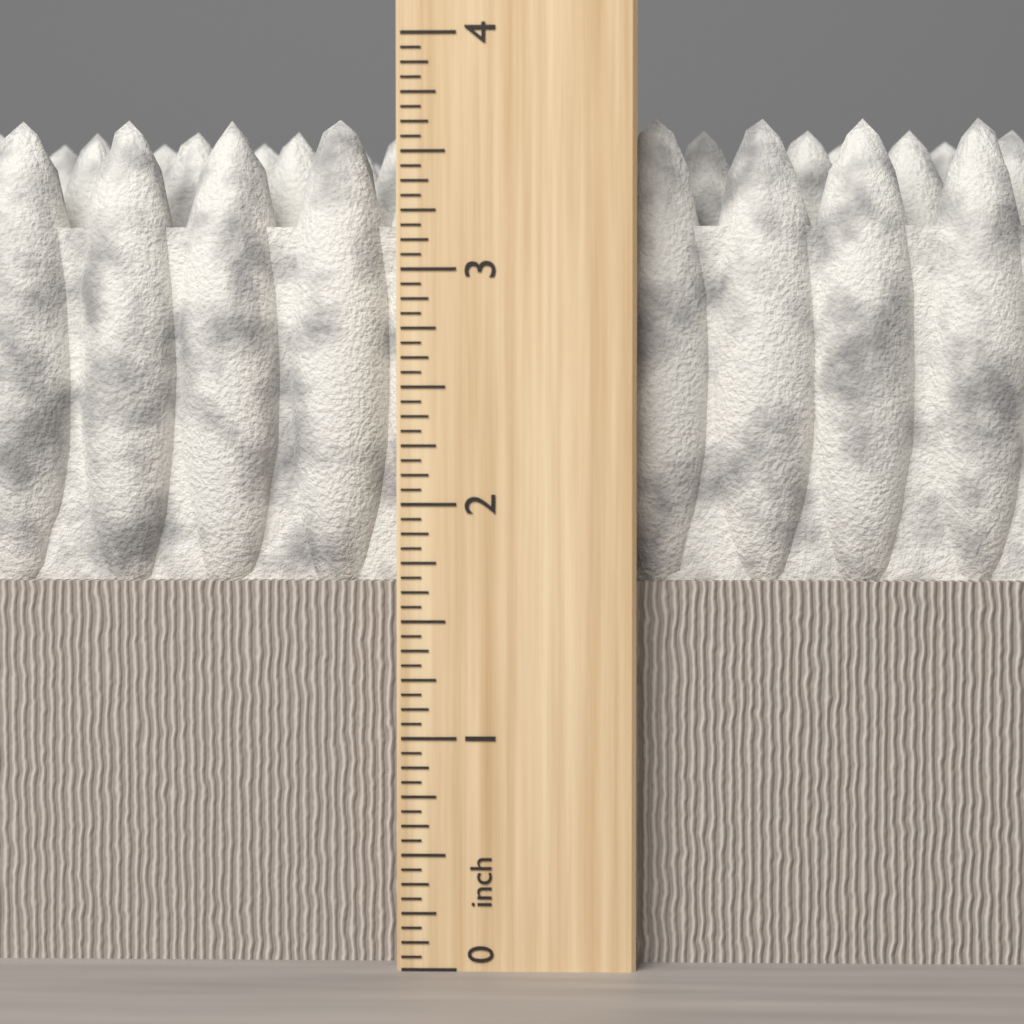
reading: 3.6875 inch
